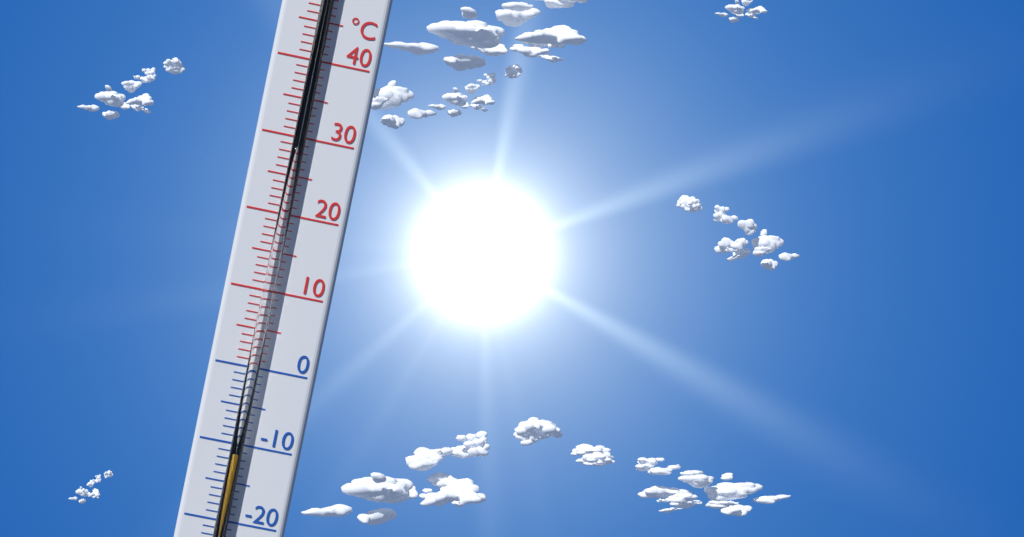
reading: -11 °C
